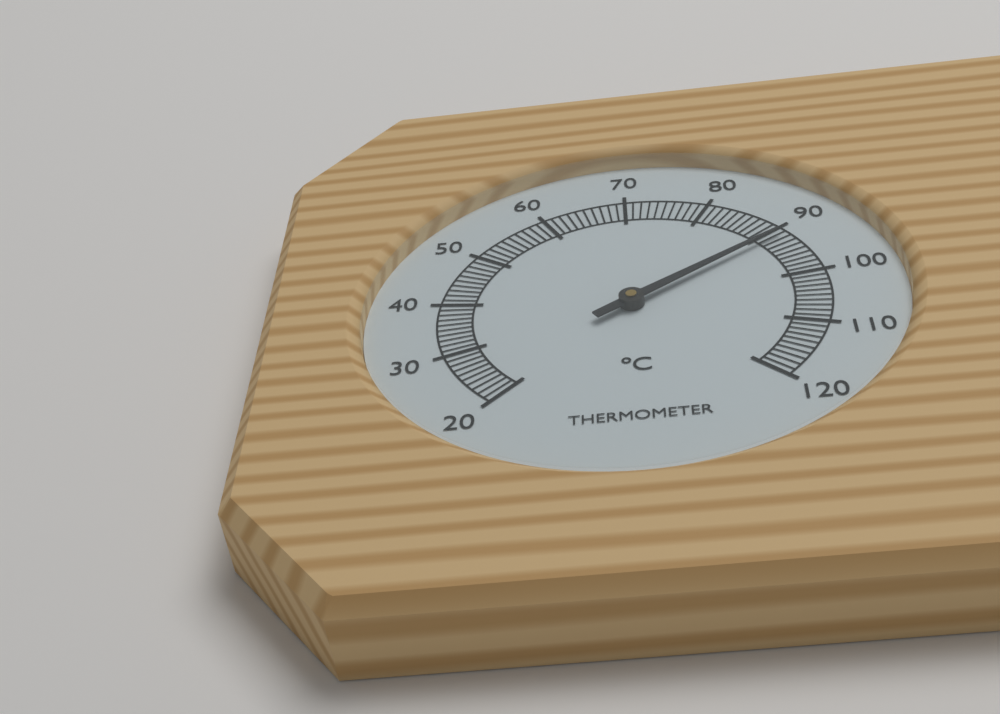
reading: 91 °C
